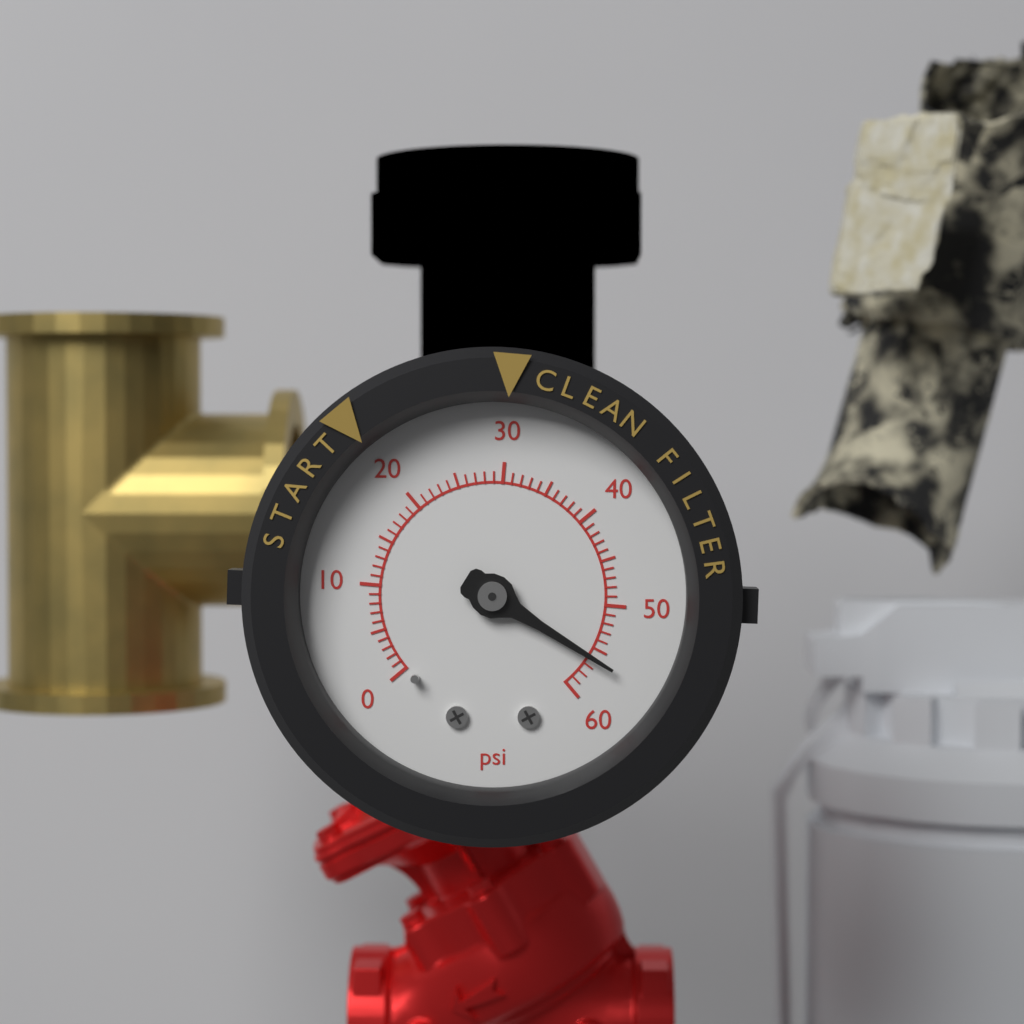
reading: 56 psi
